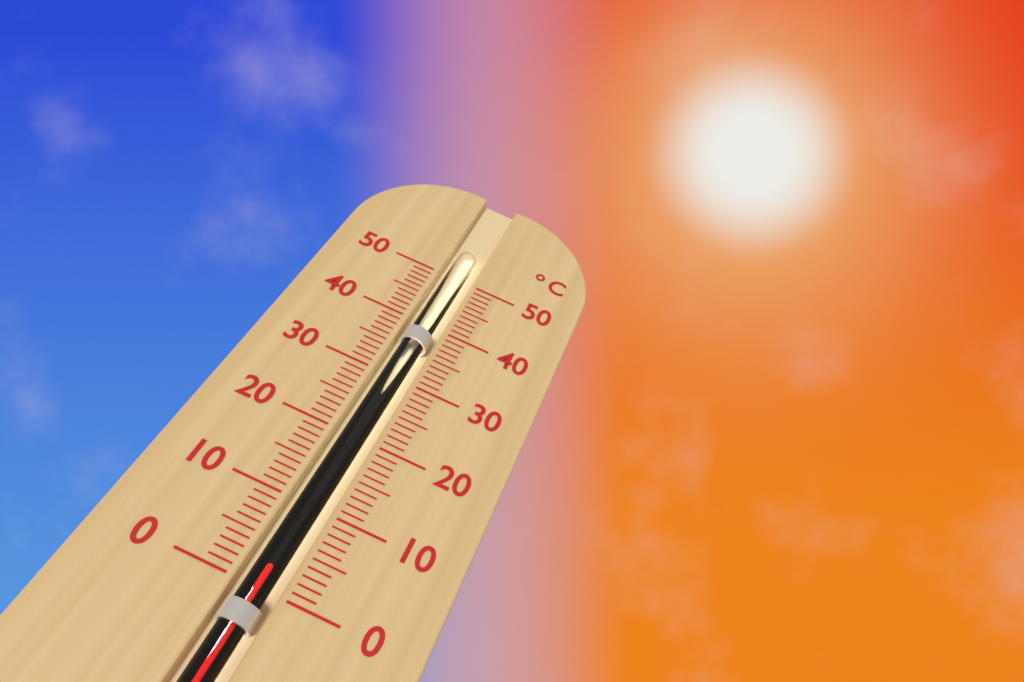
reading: 3 °C
